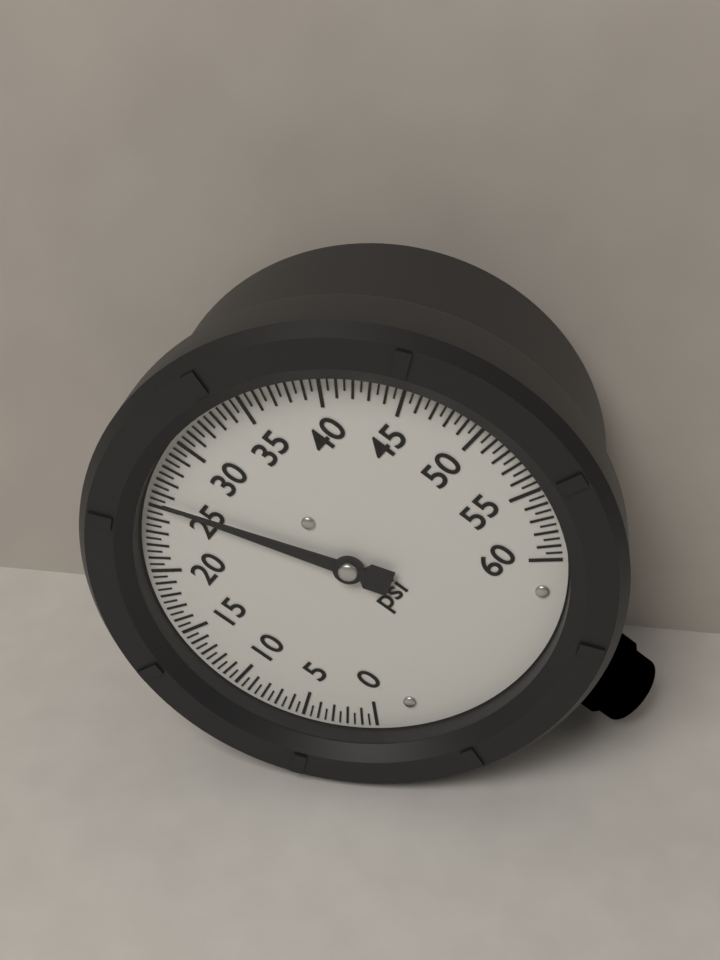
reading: 25.5 psi
